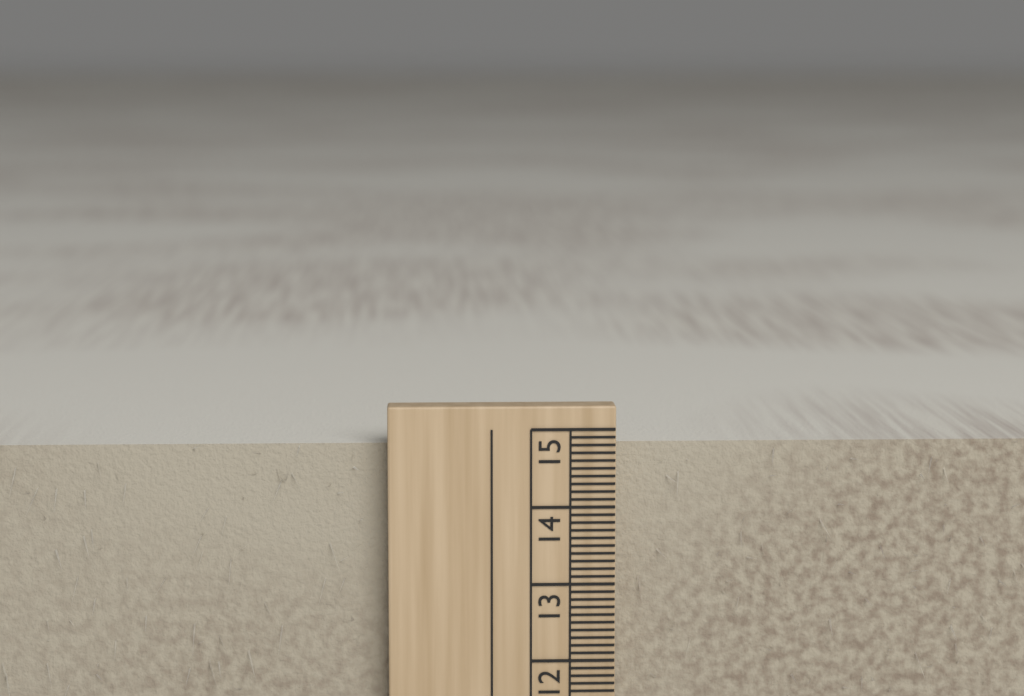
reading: 14.8 cm
